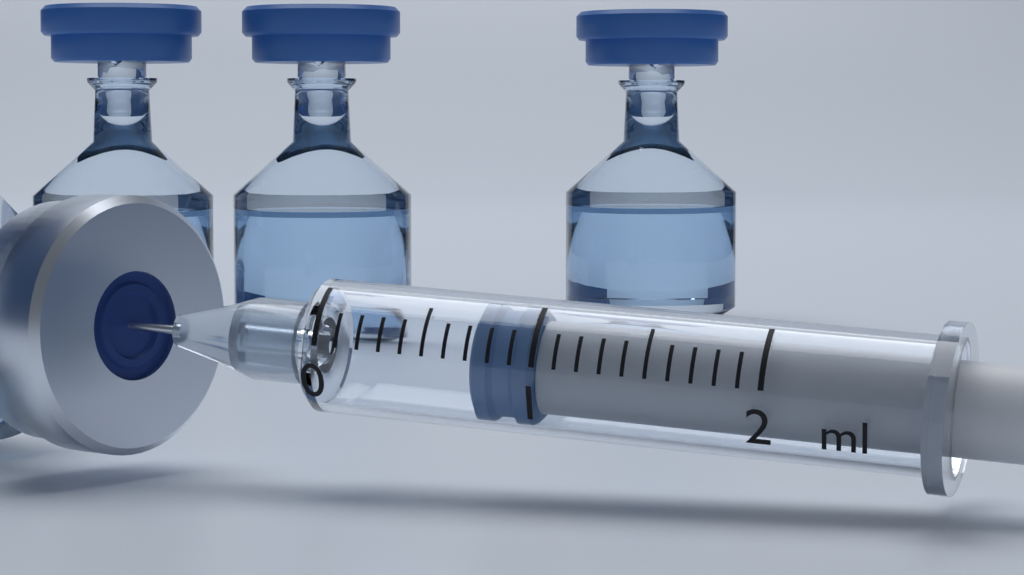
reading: 0.7 ml
